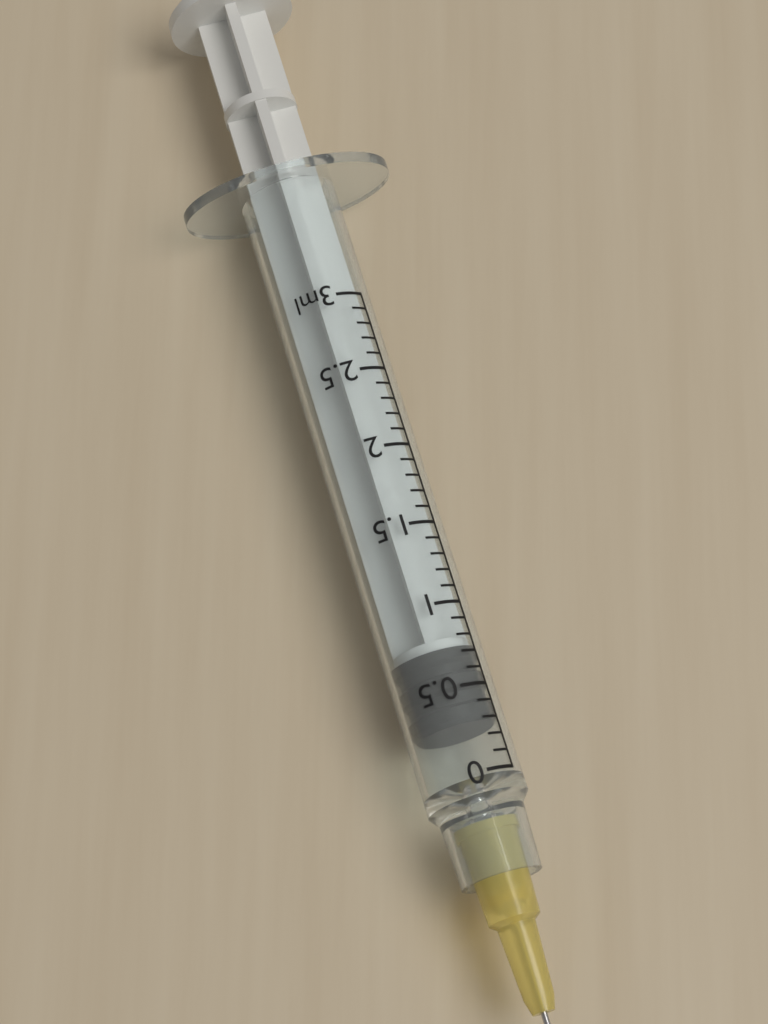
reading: 0.3 ml
